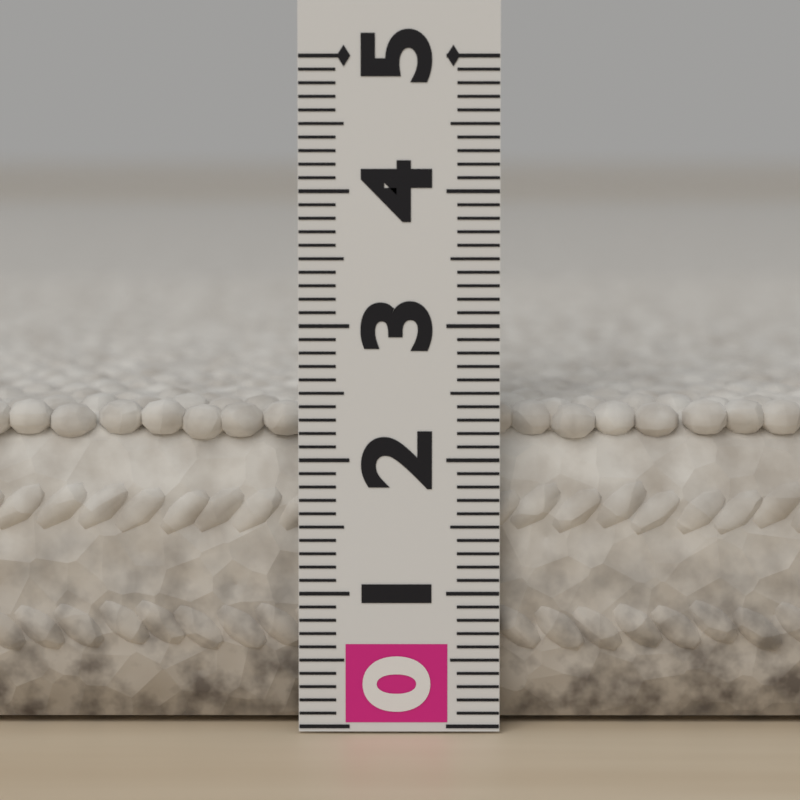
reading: 2.4 (no unit)
